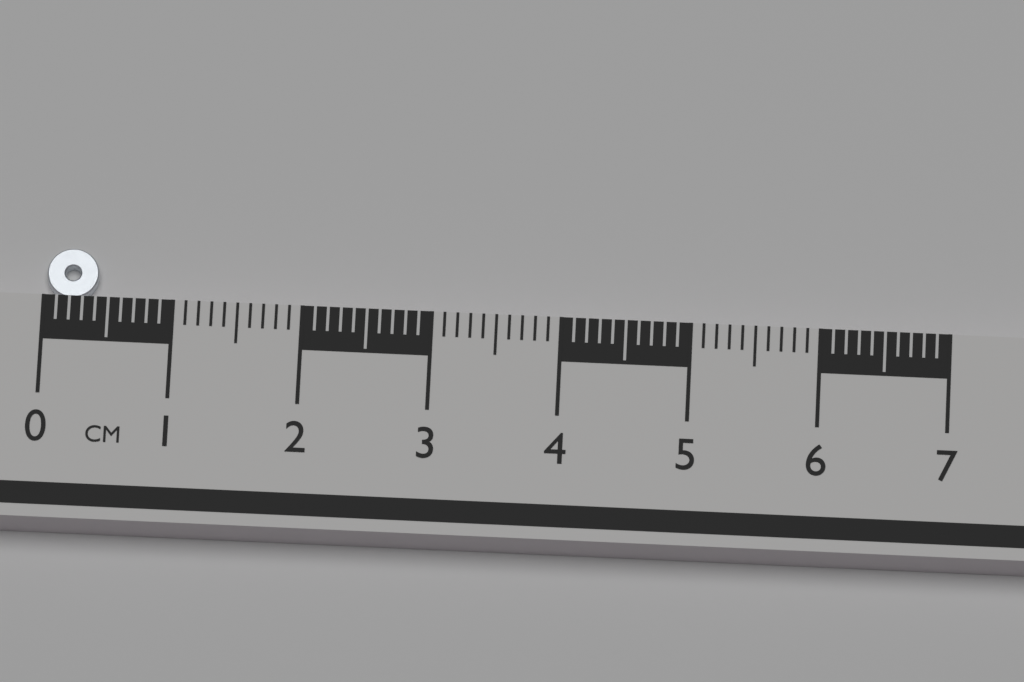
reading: 0.4 cm
